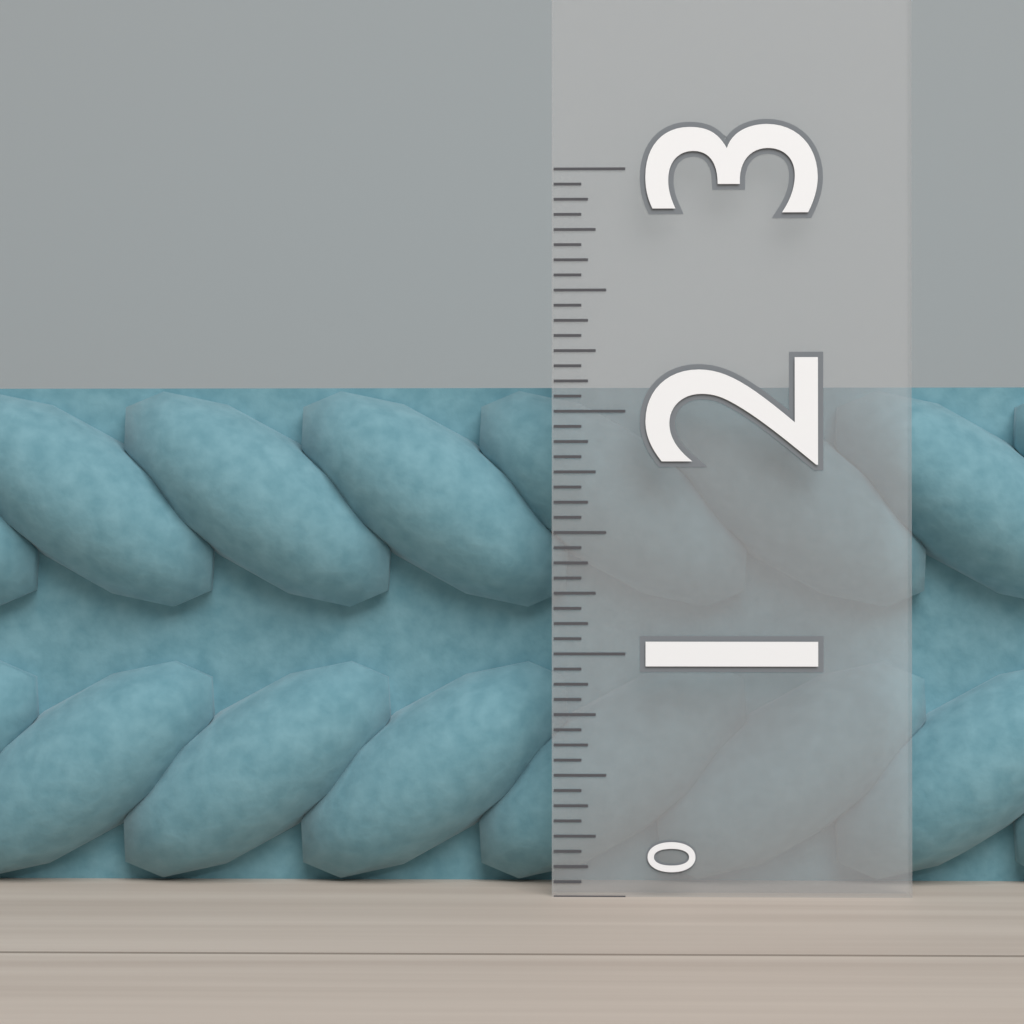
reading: 2.1250 (no unit)
